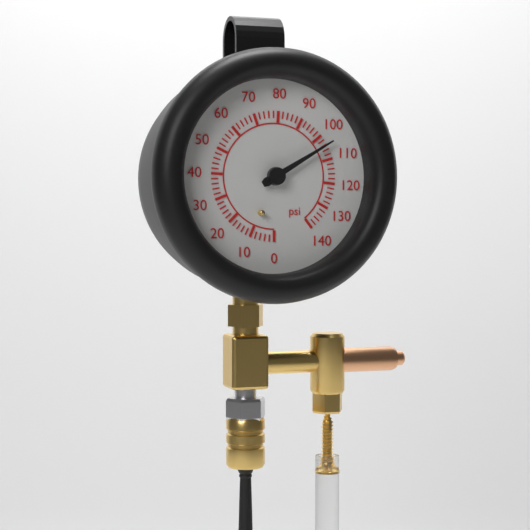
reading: 104 psi
